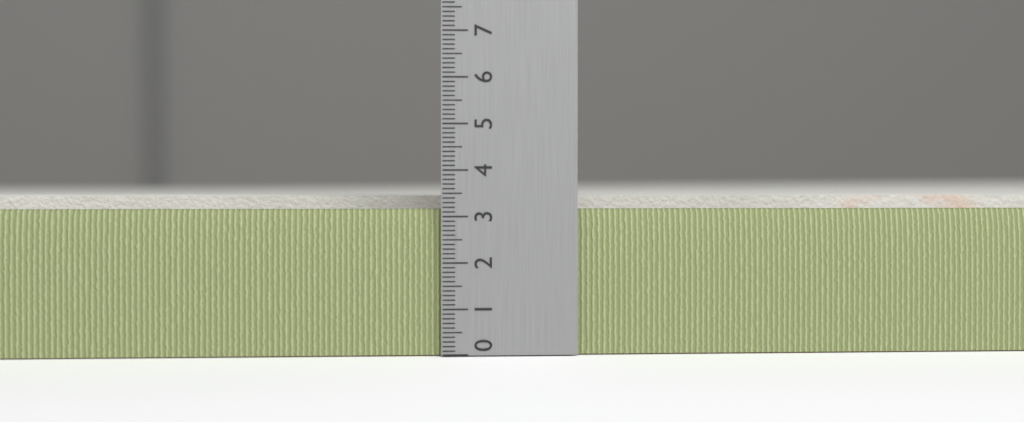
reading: 3.4 (no unit)
